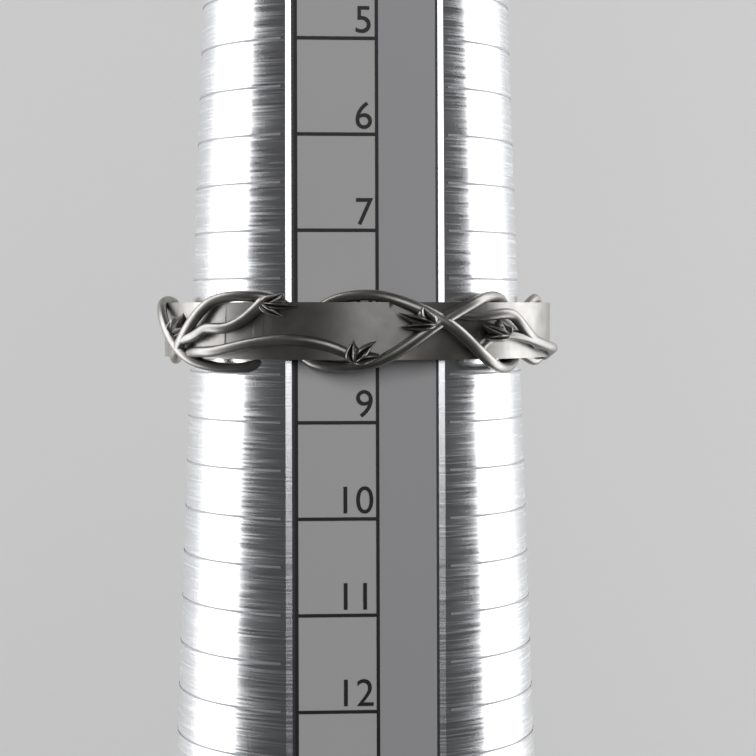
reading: 8.5 (no unit)
